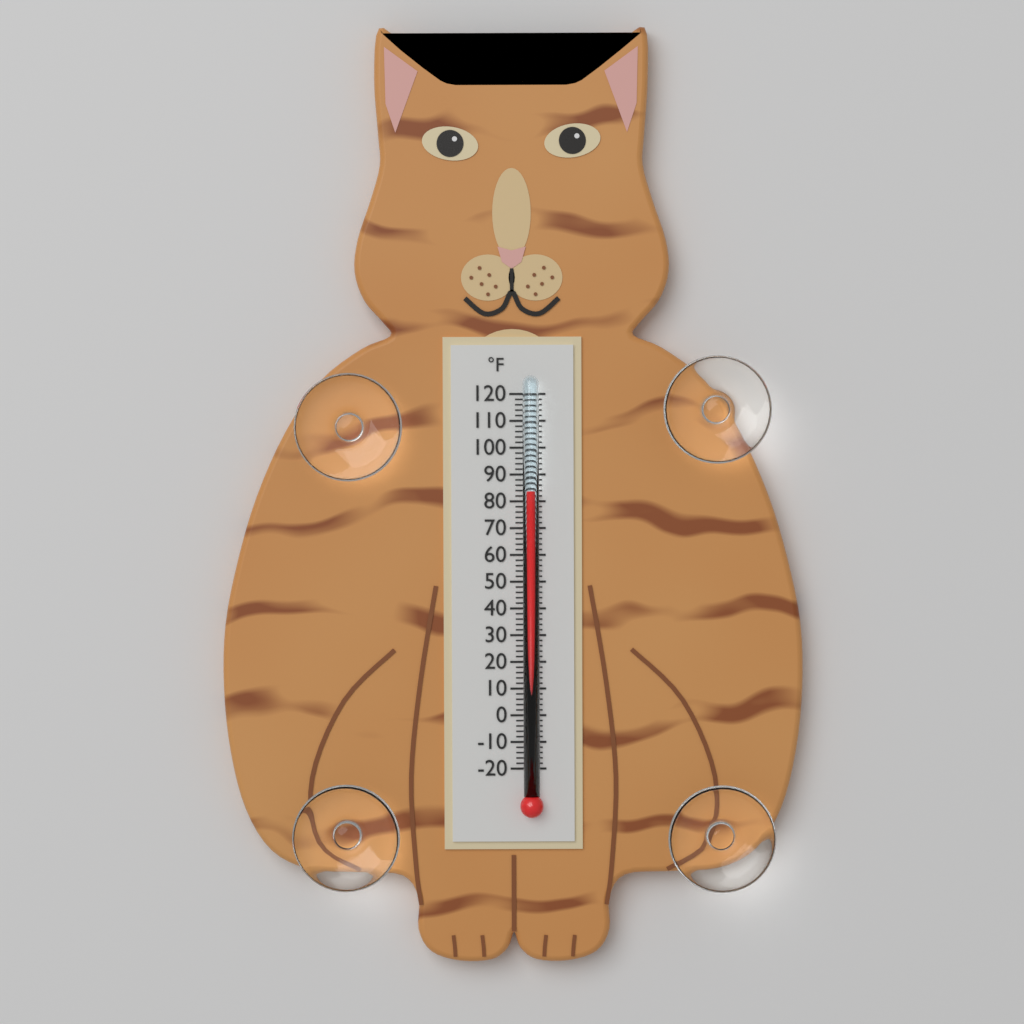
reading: 84 °F
